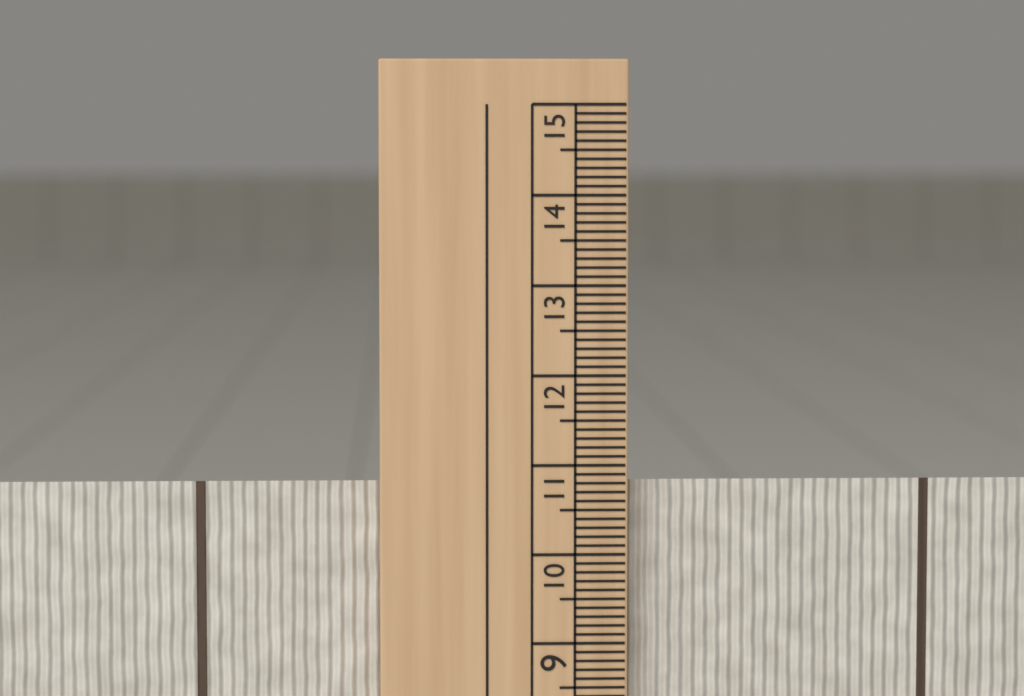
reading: 10.8 cm
